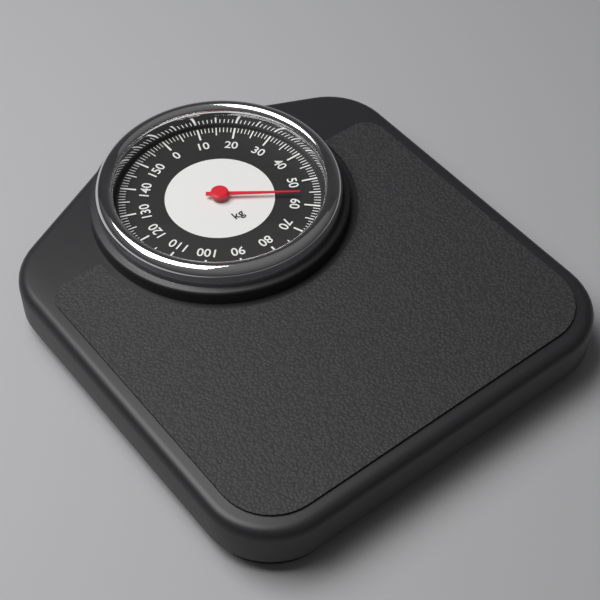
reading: 56 kg
